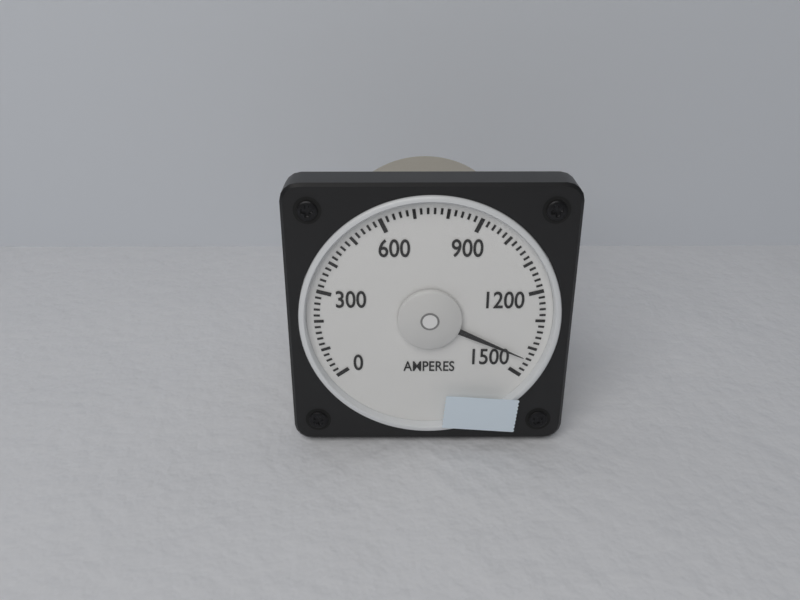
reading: 1440 A
